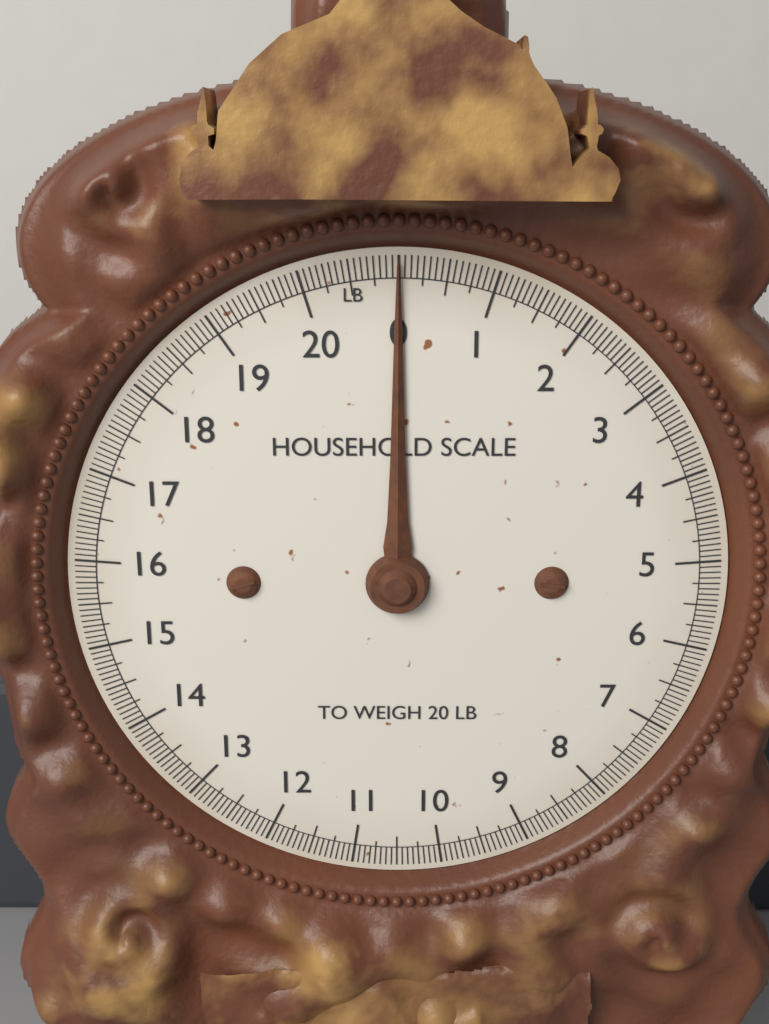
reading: 0.0000 lb
